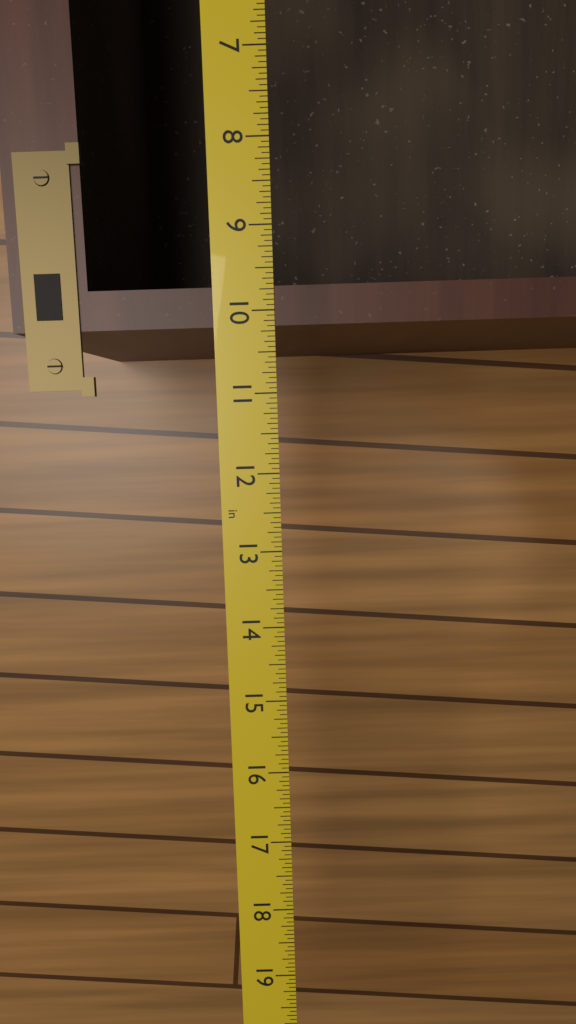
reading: 10.1875 in
